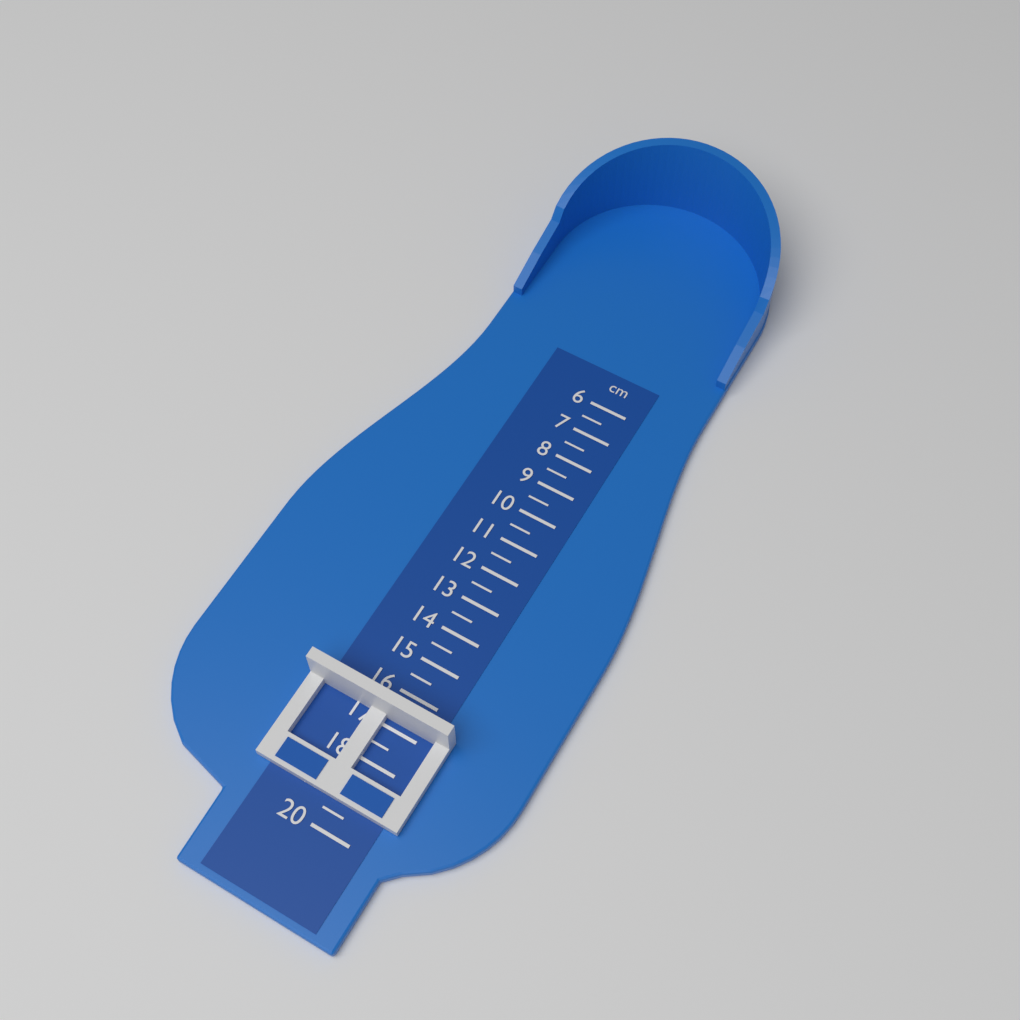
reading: 16.5 cm
